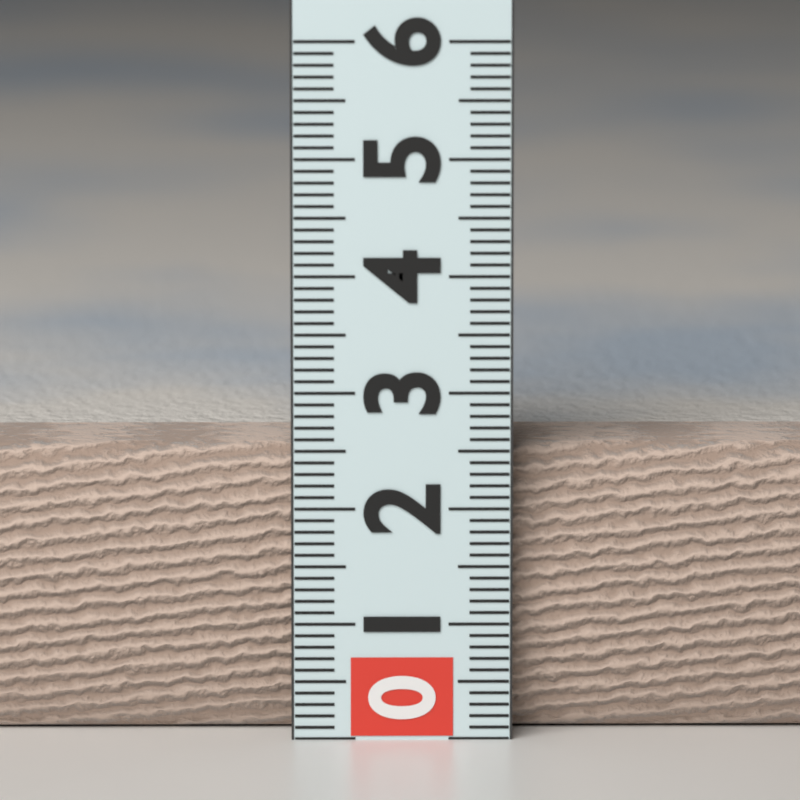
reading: 2.5 (no unit)
